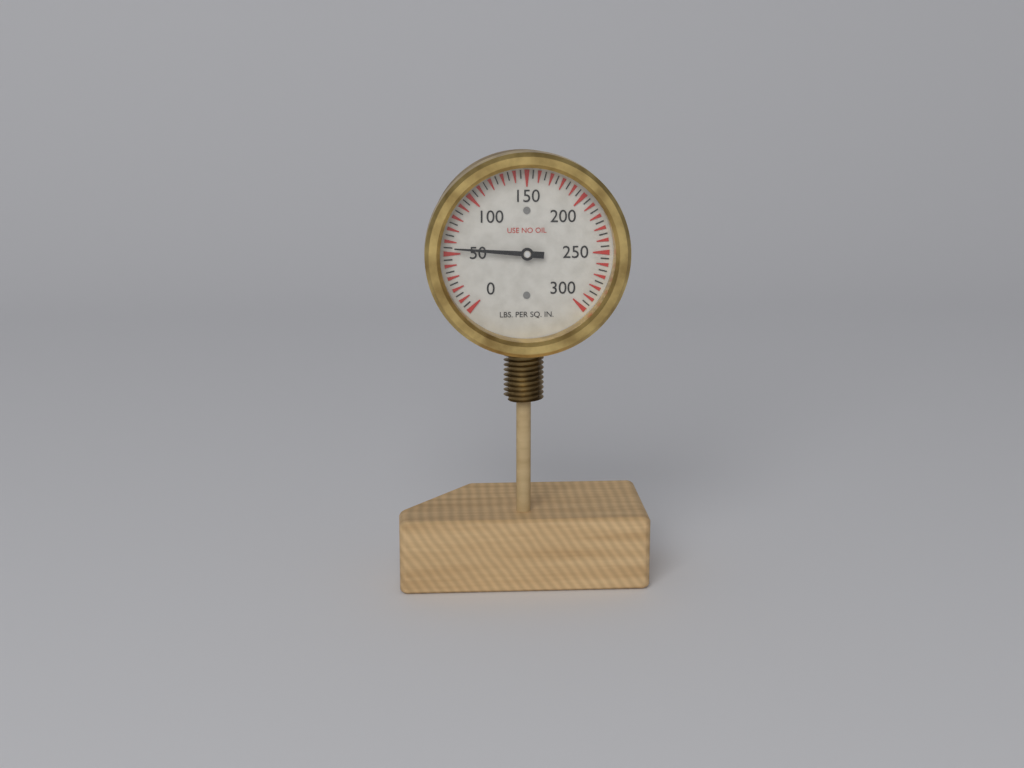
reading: 55 psi
